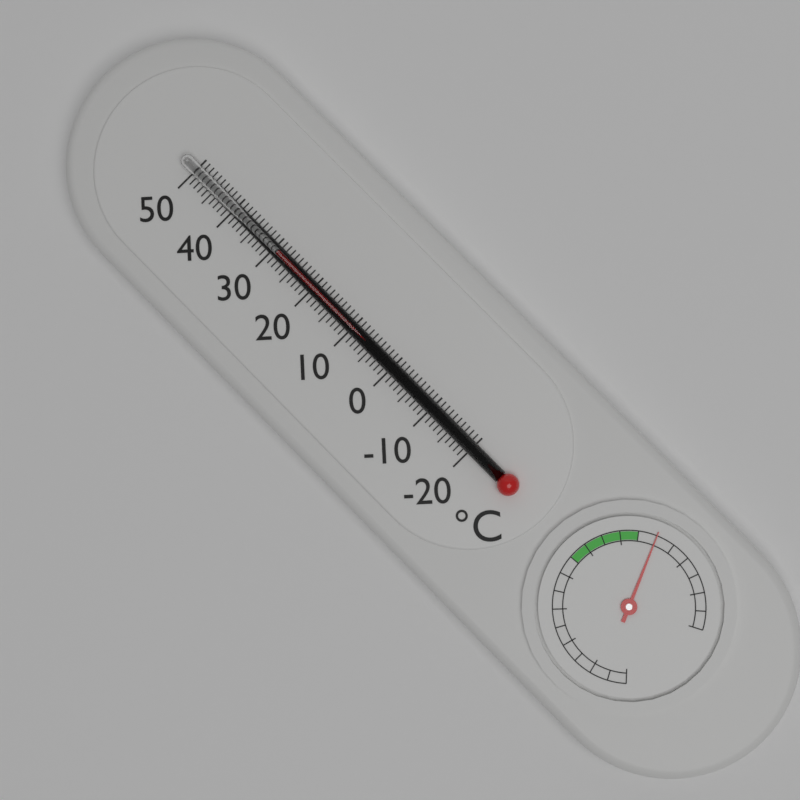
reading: 29 °C
